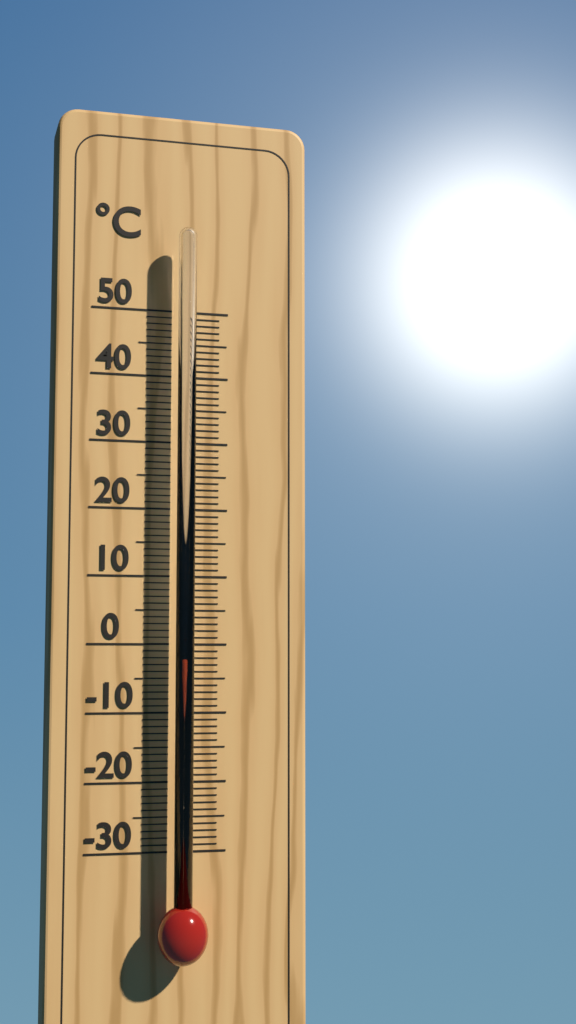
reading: -2 °C
